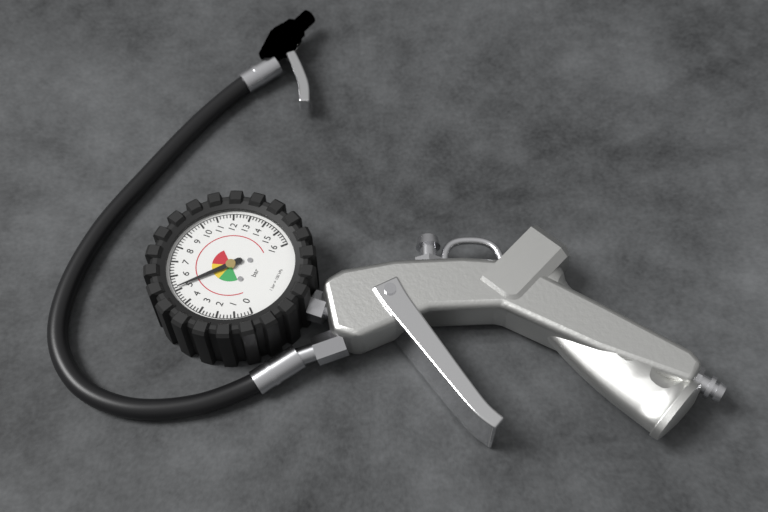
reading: 5.2 bar
